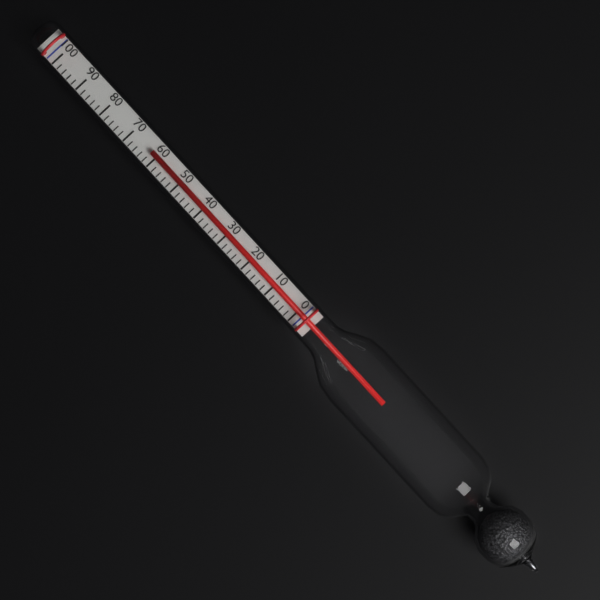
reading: 62 (no unit)
